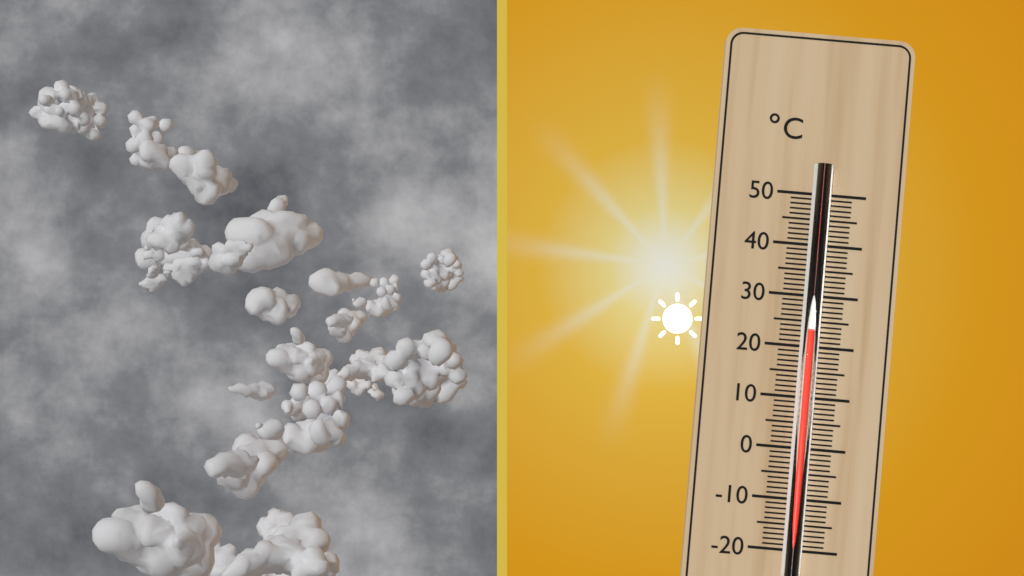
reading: 23 °C
